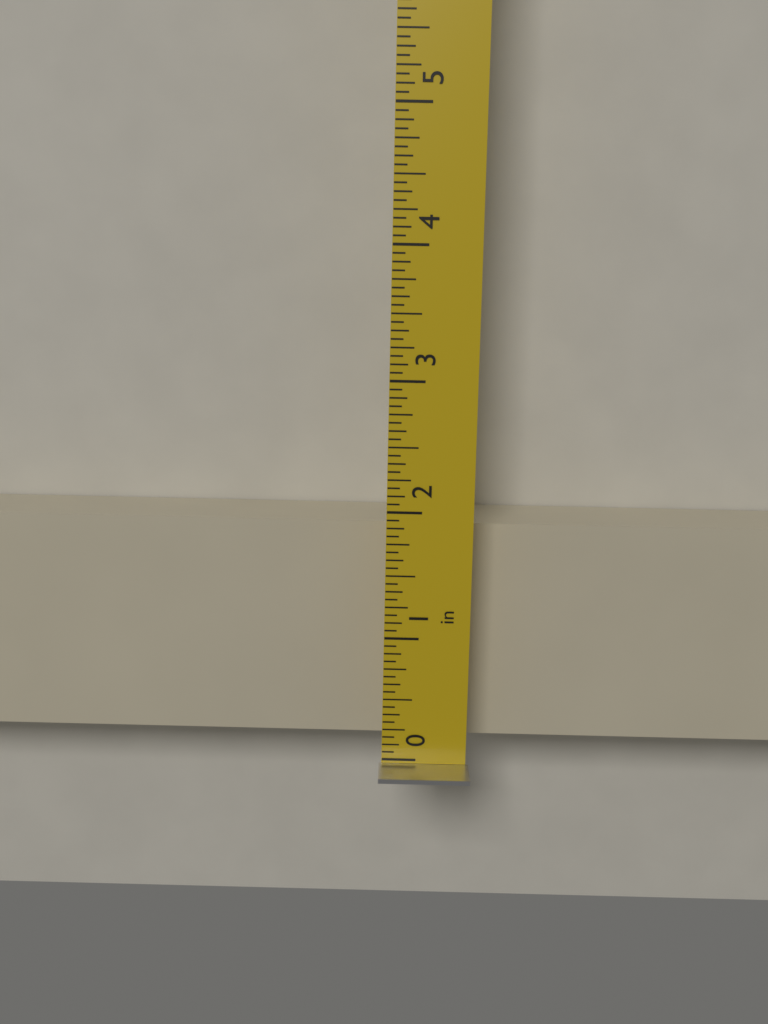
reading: 1.8125 in
